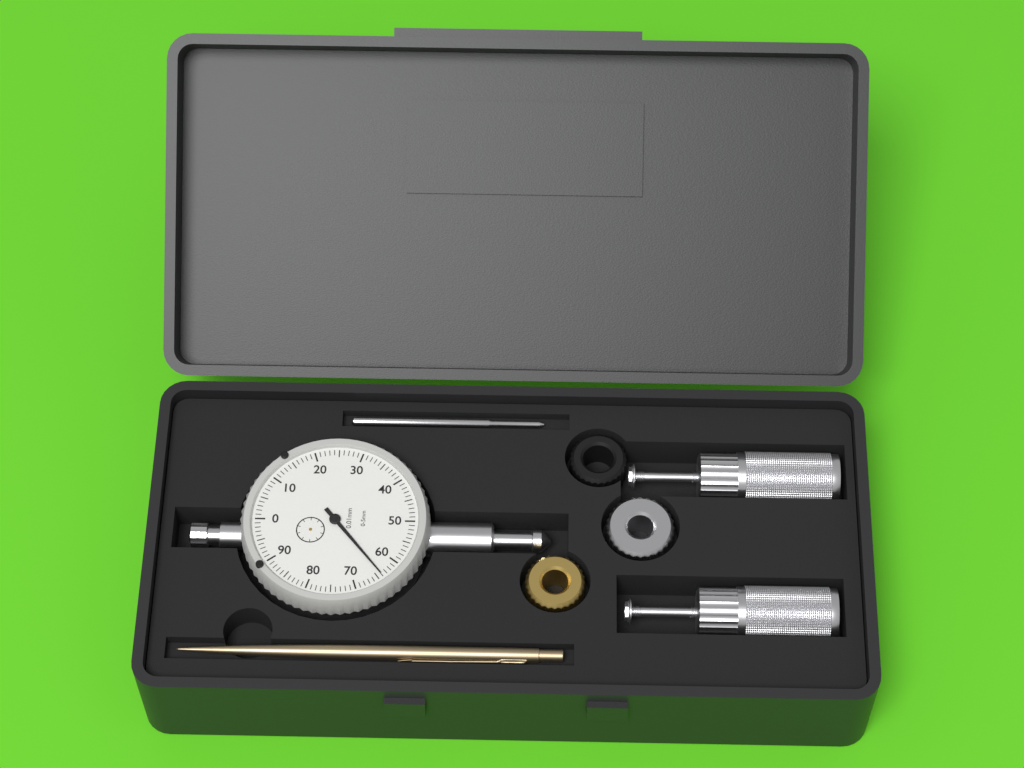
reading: 0.64 mm
